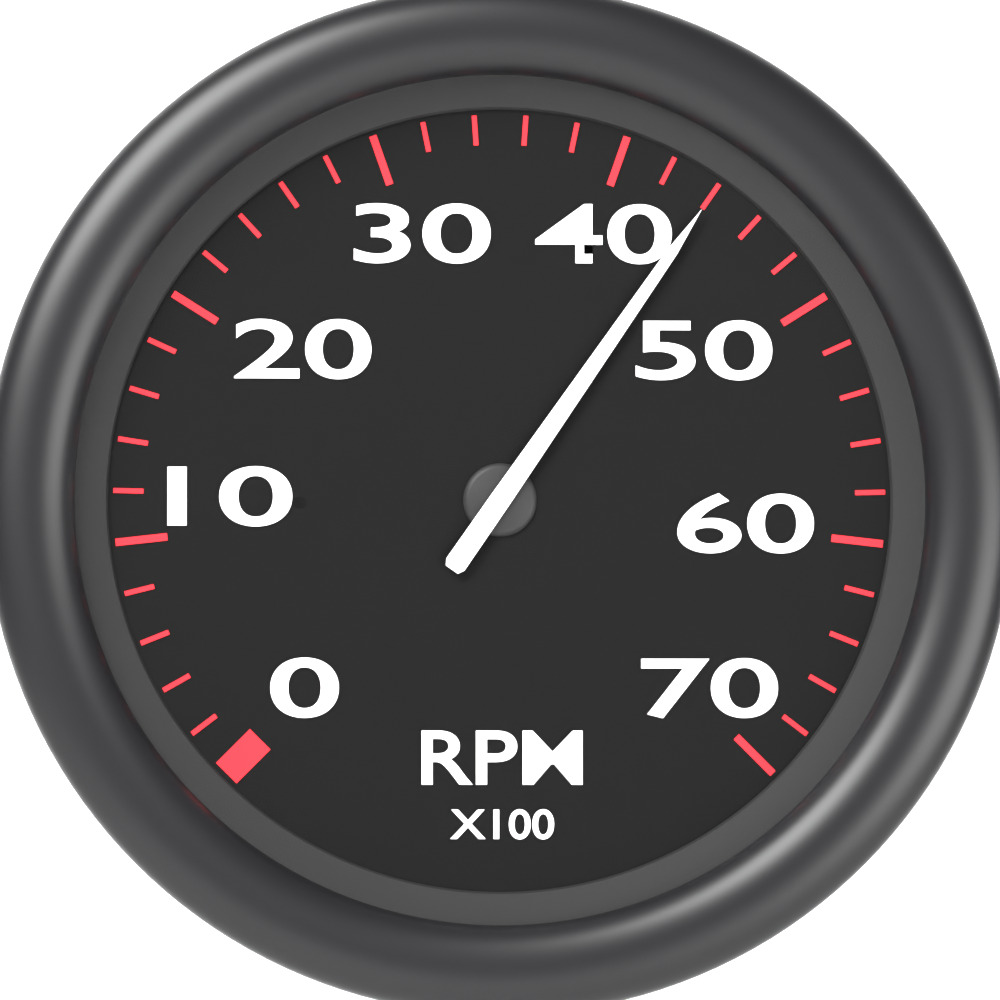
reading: 4400 RPM
